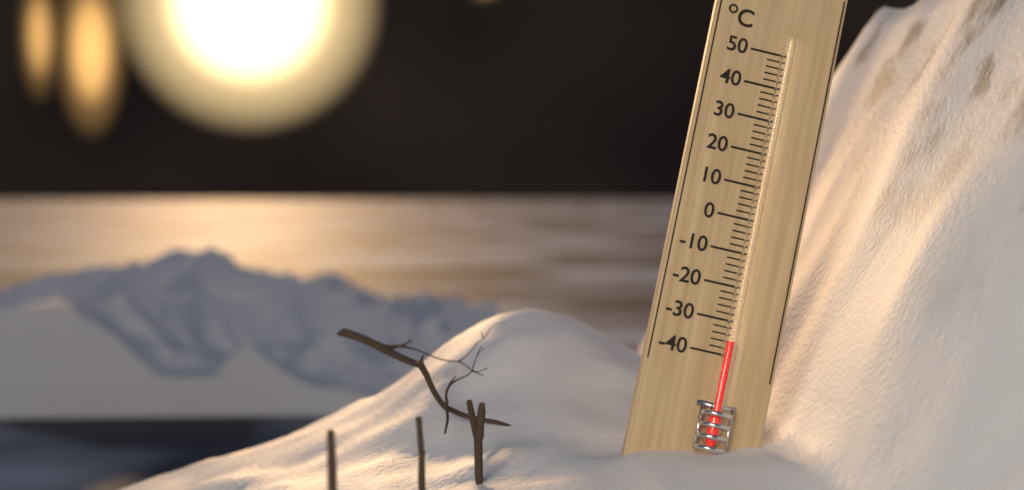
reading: -36 °C
